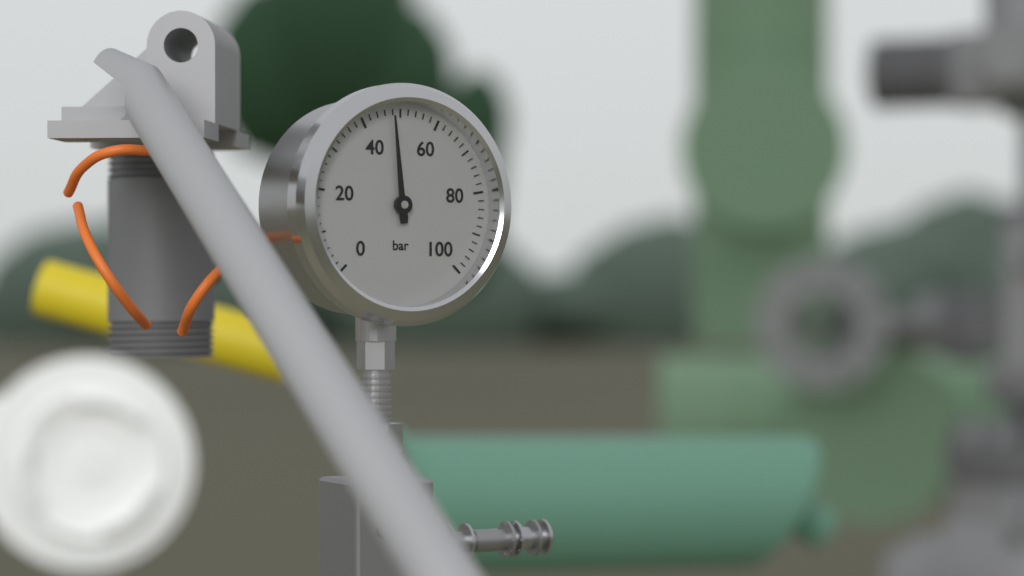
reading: 48 bar
